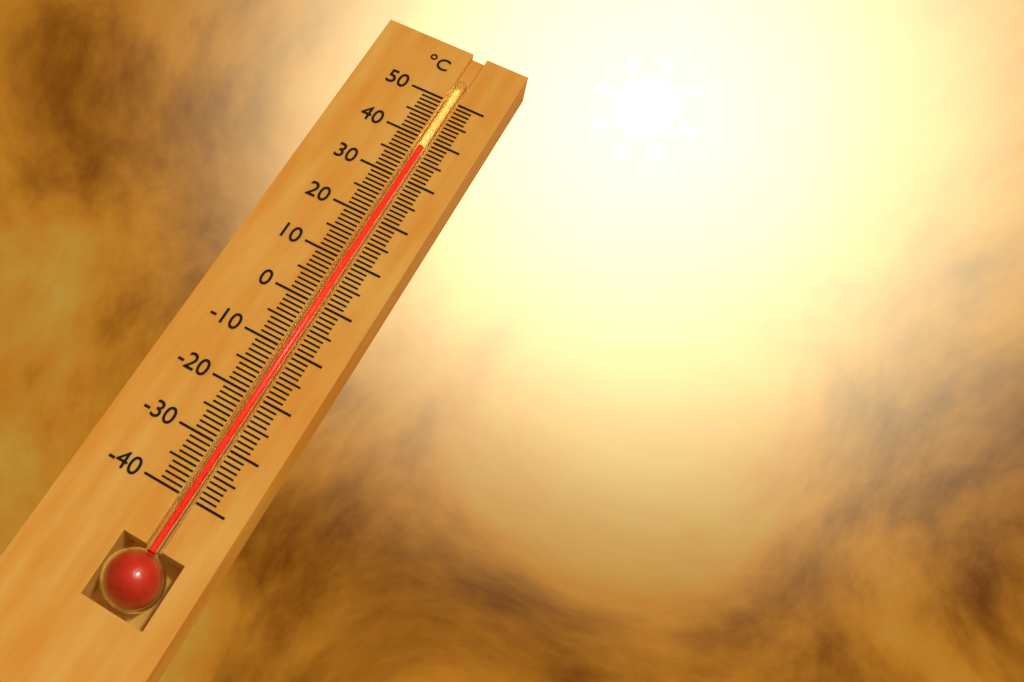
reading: 38 °C
